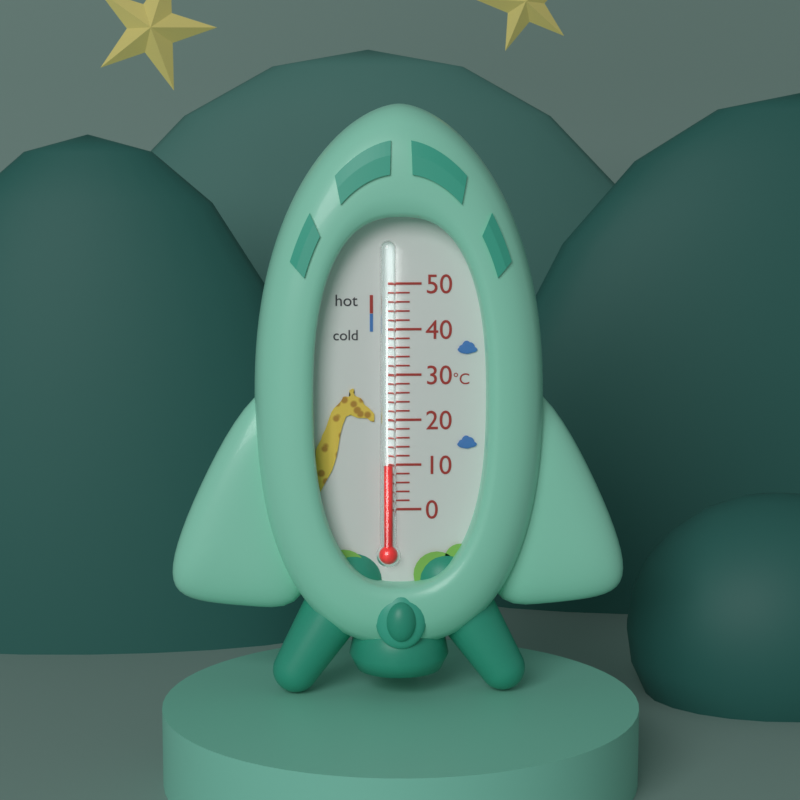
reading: 10 °C
